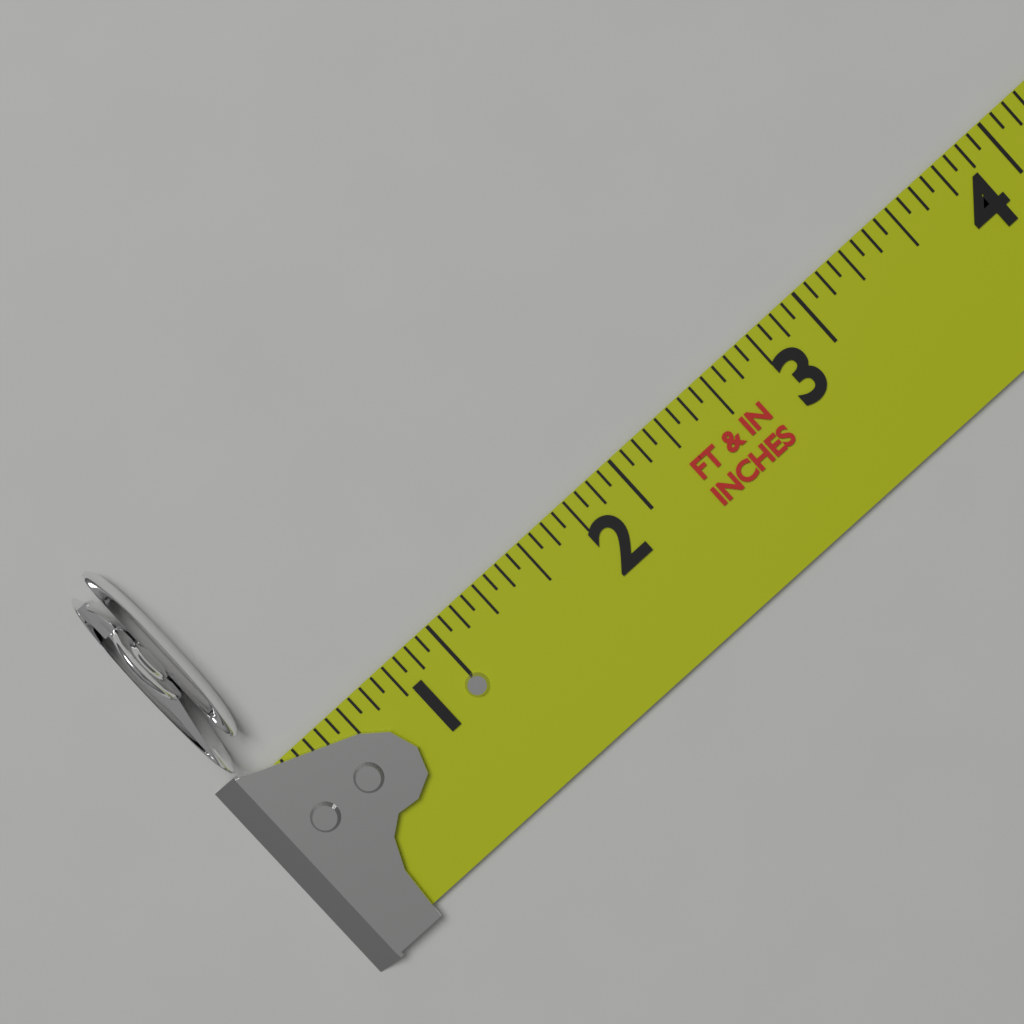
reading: 0.1875 in
